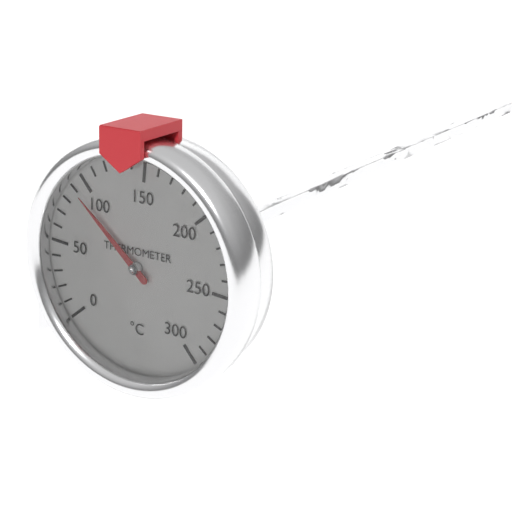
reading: 90 °C
